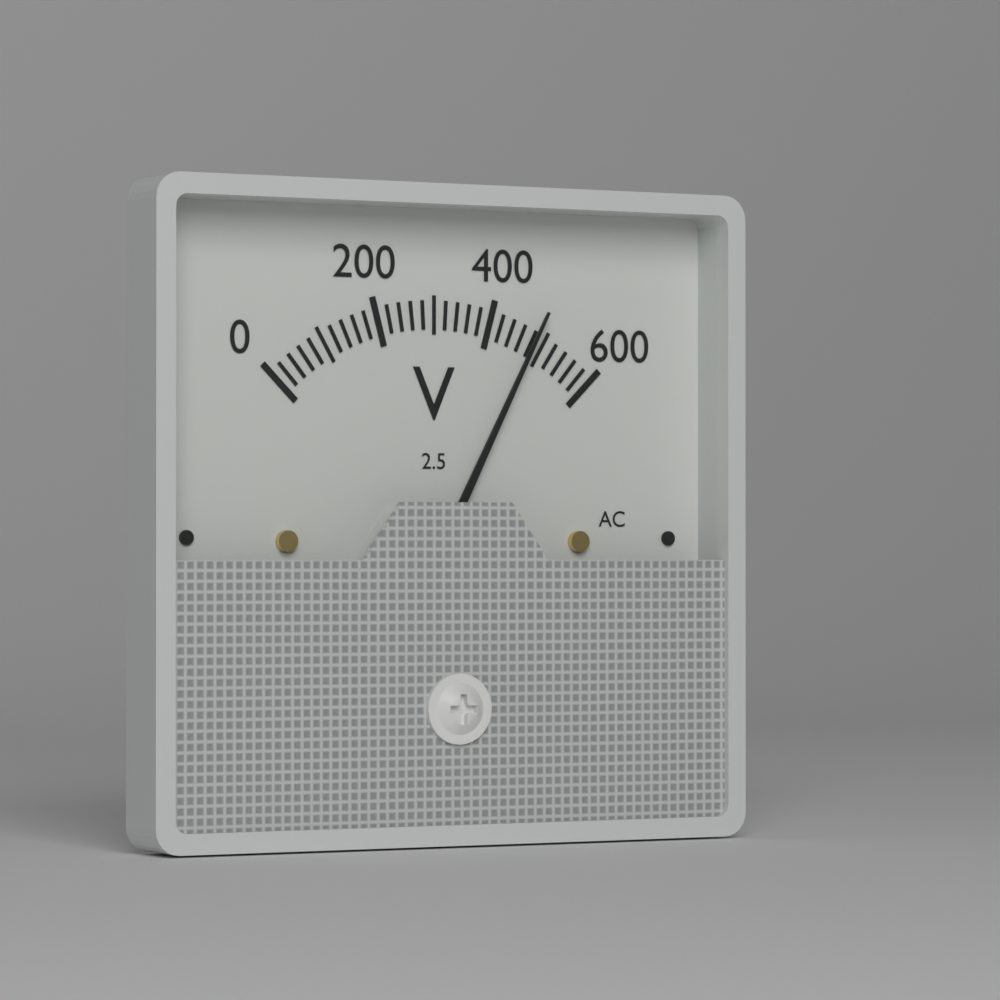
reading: 480 V
